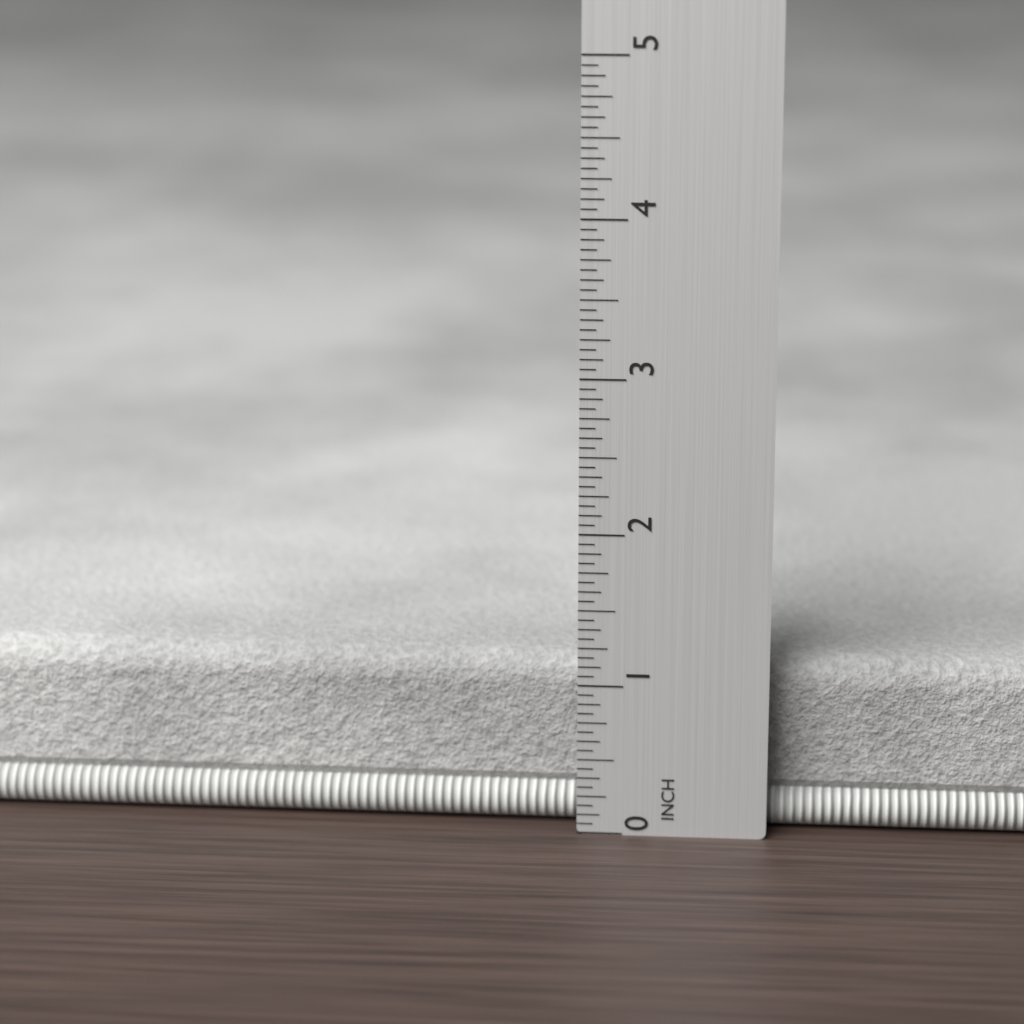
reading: 1.1250 in
